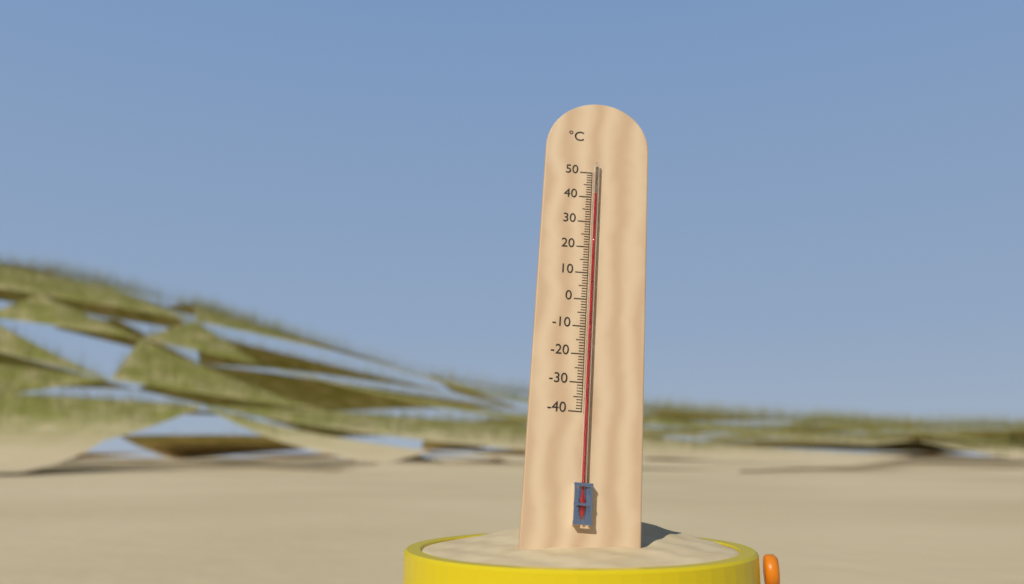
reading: 41 °C
